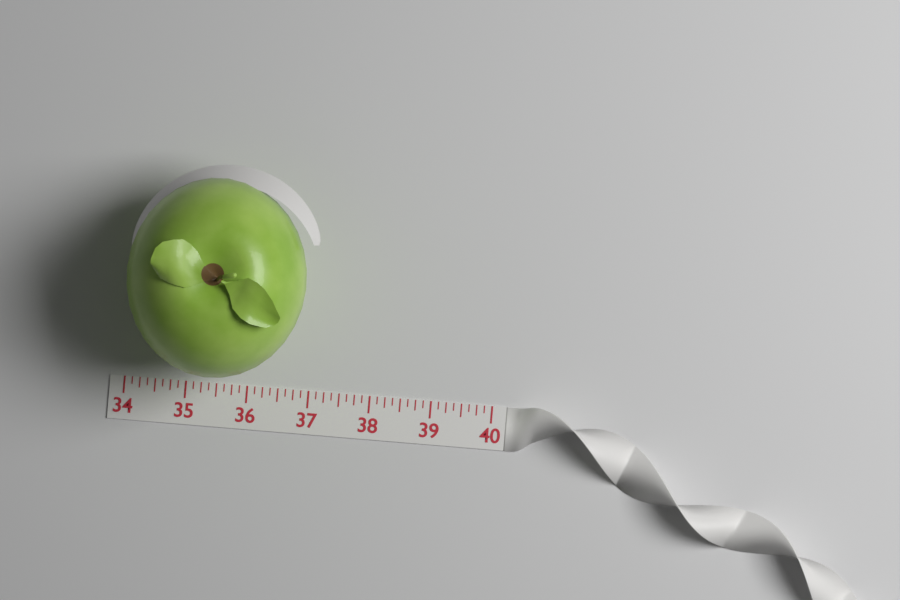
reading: 36.875 (no unit)
